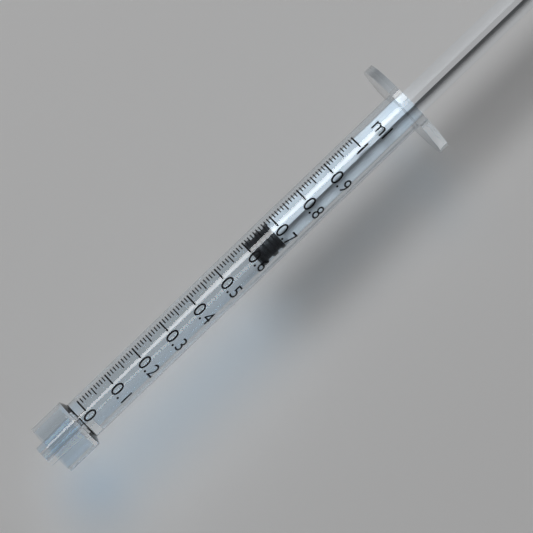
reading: 0.60 ml
